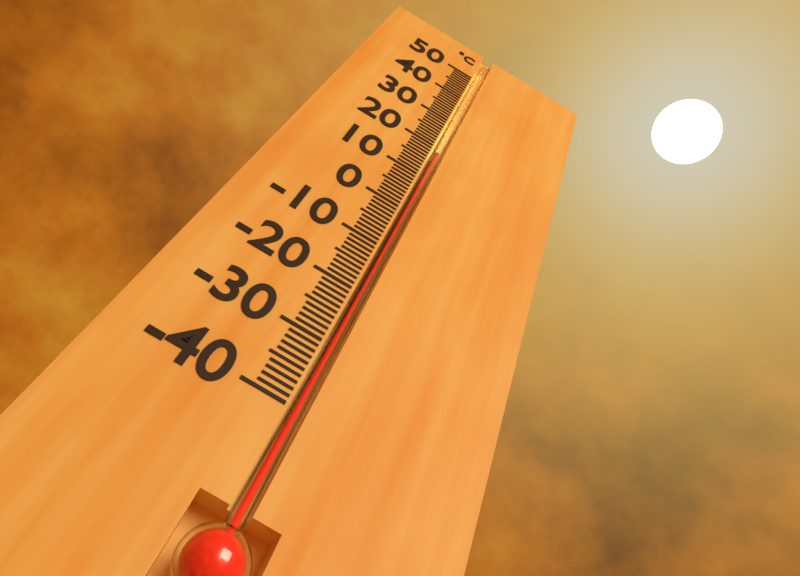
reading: 18 °C
